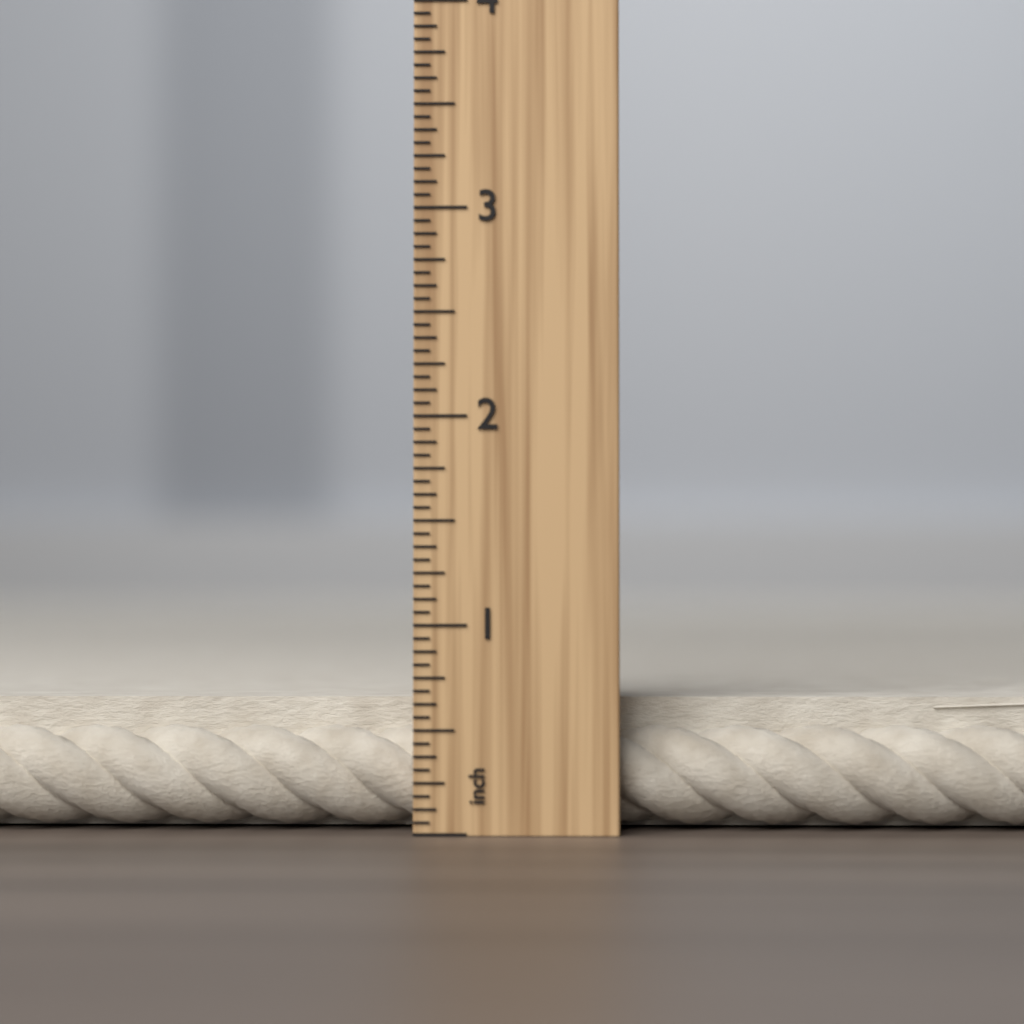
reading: 0.6875 inch
